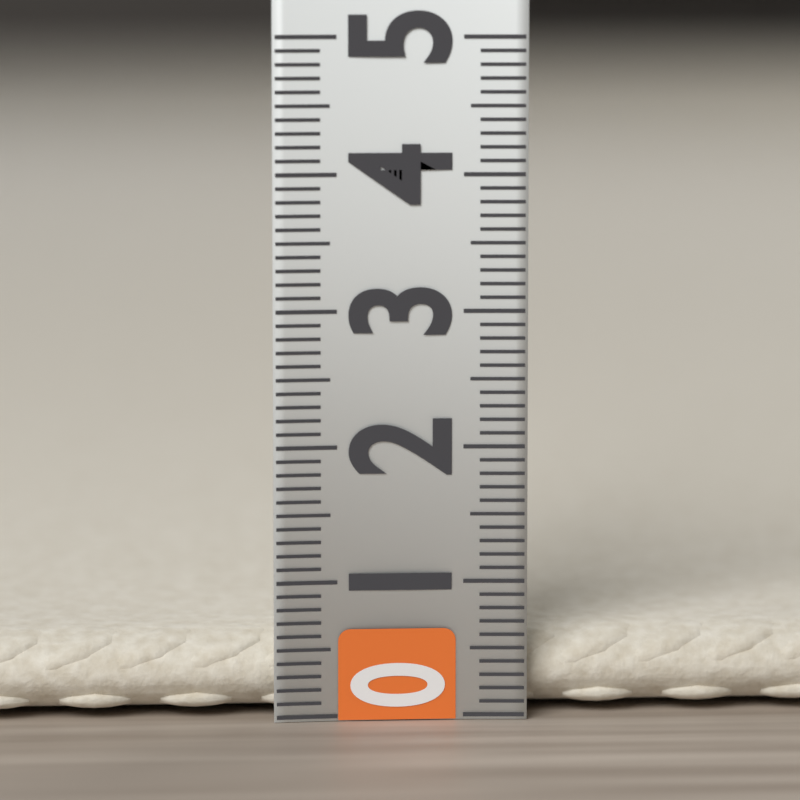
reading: 0.6 (no unit)
